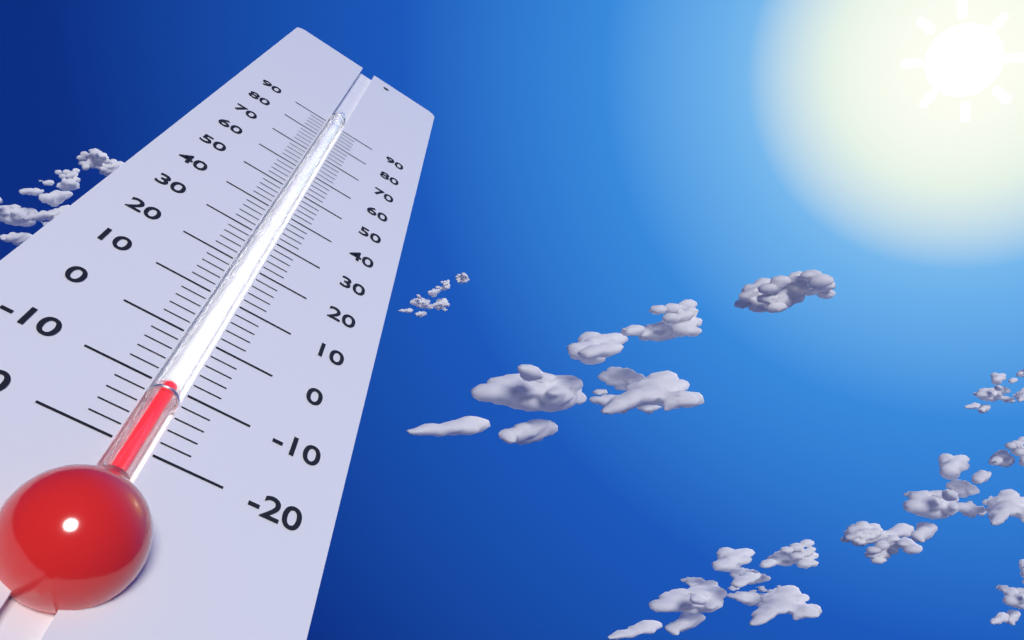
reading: -10 (no unit)
